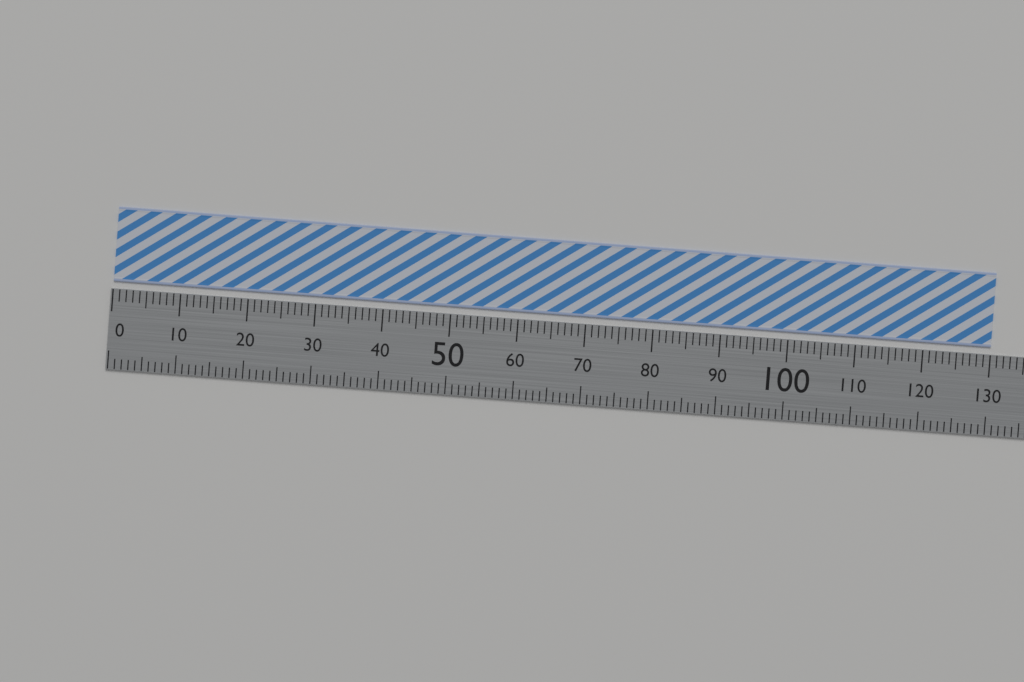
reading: 130 (no unit)
